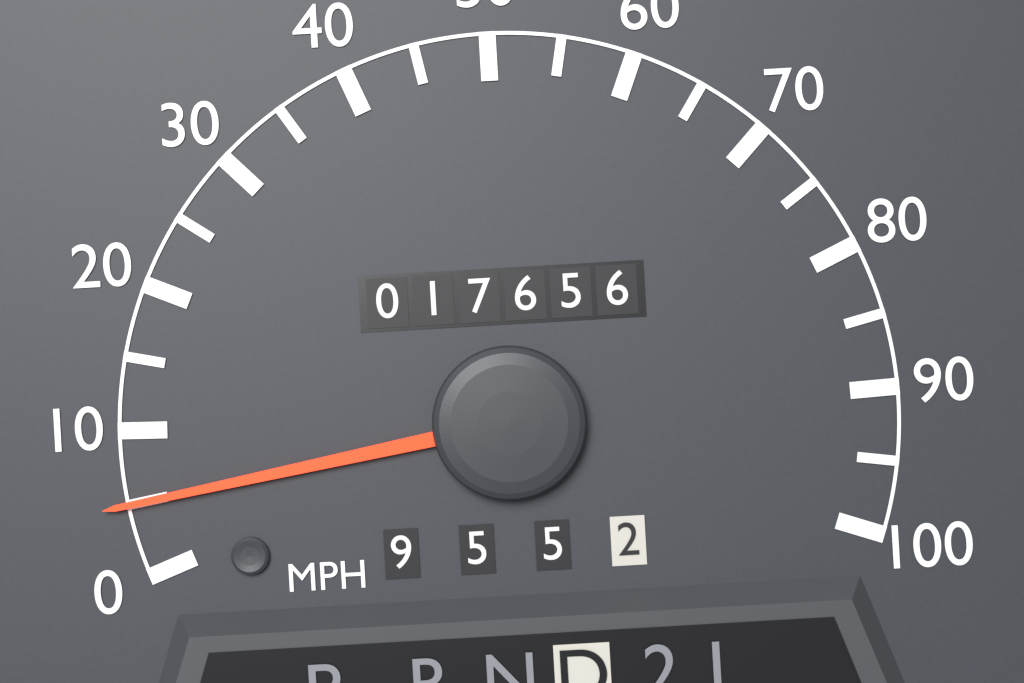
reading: 5 MPH
